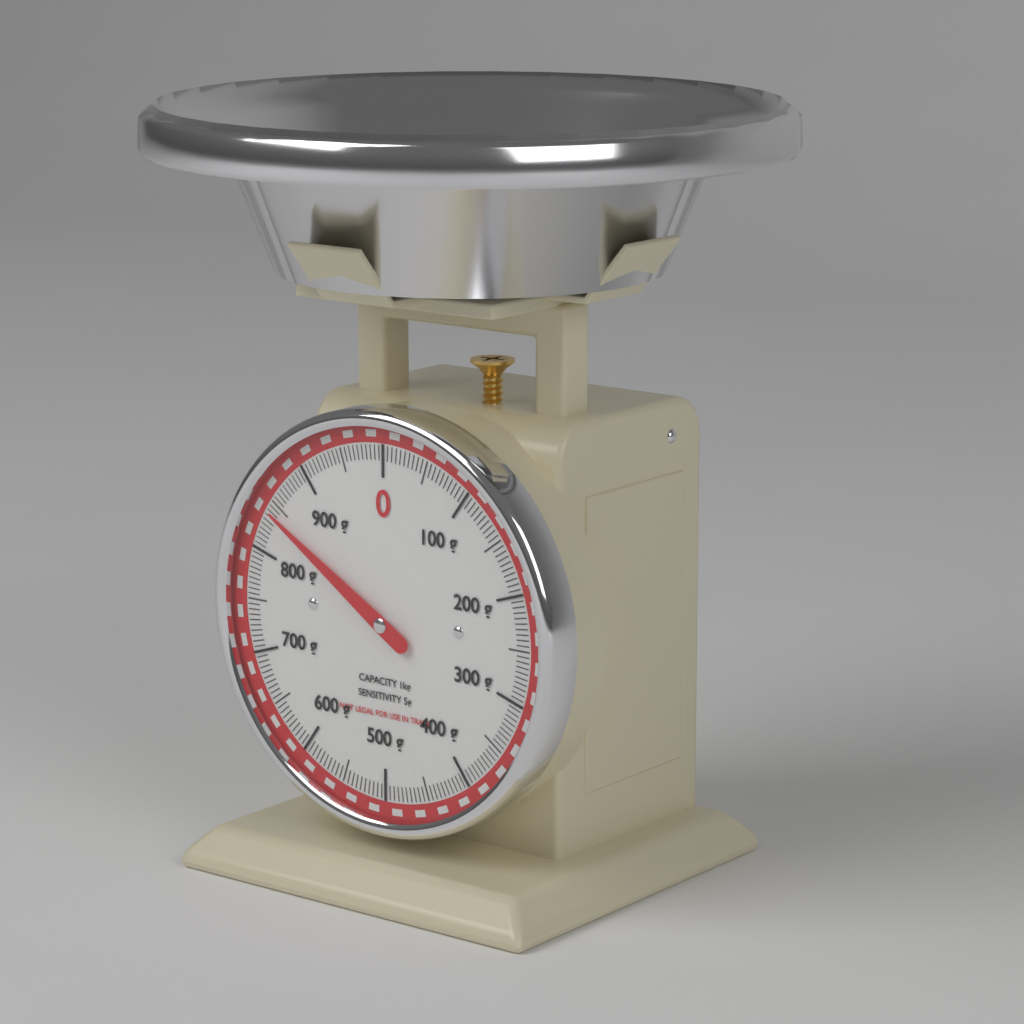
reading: 840 g
